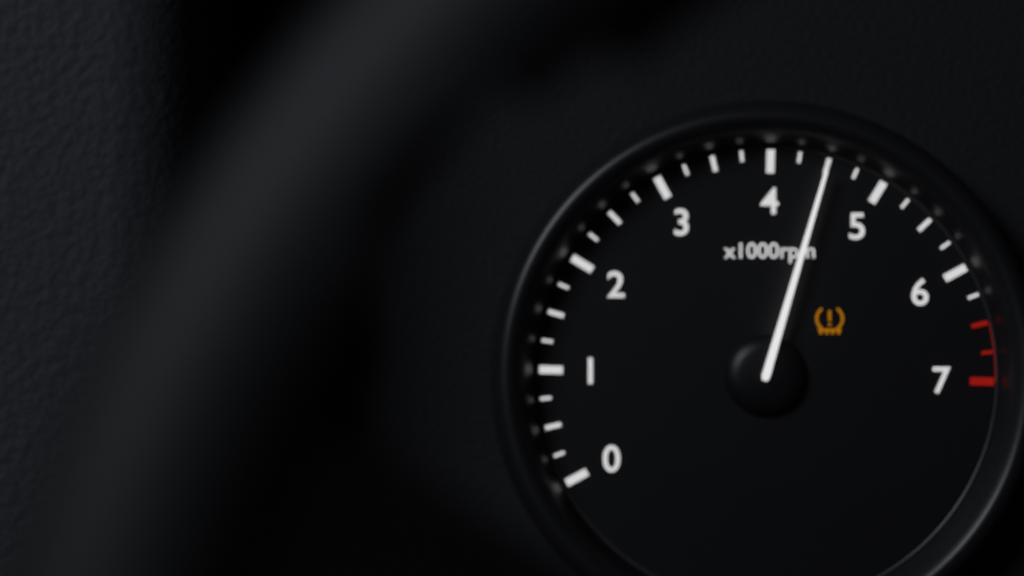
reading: 4500 rpm
